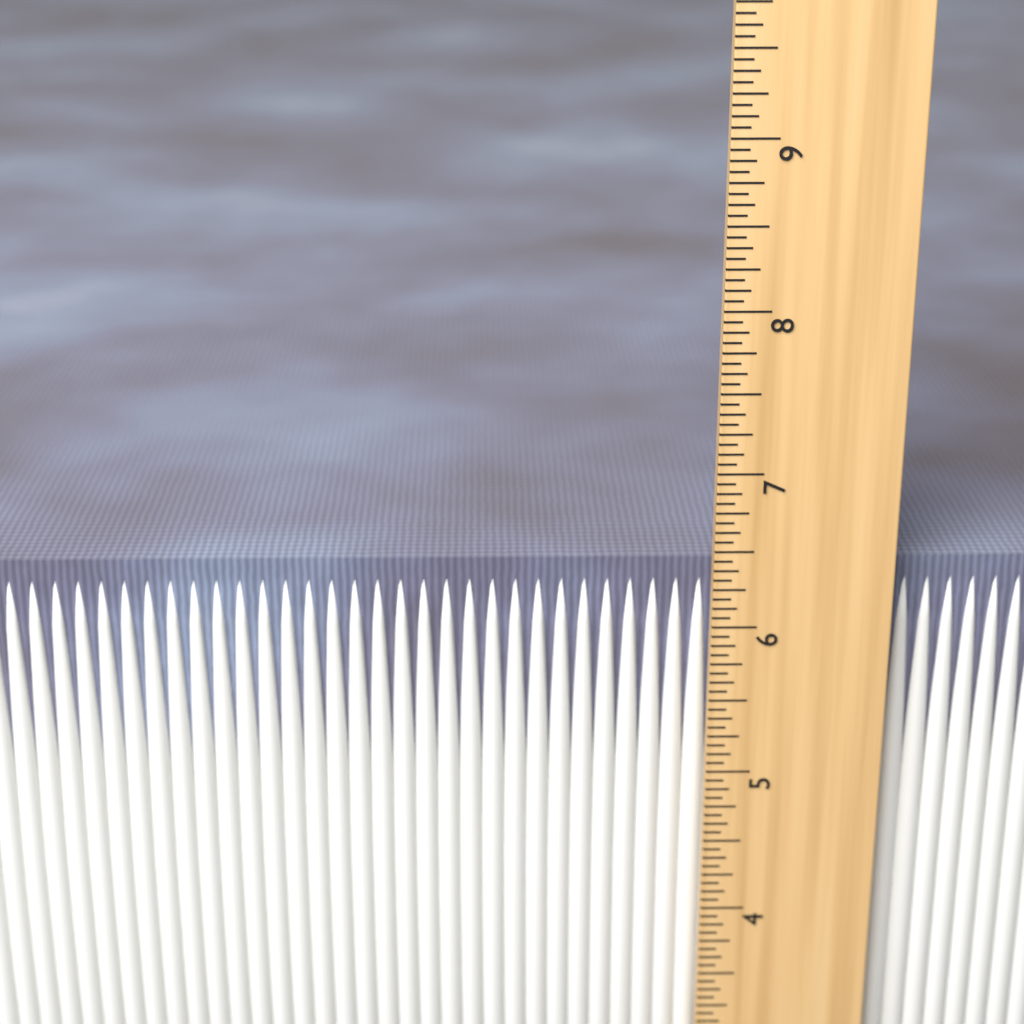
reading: 6.3750 in
